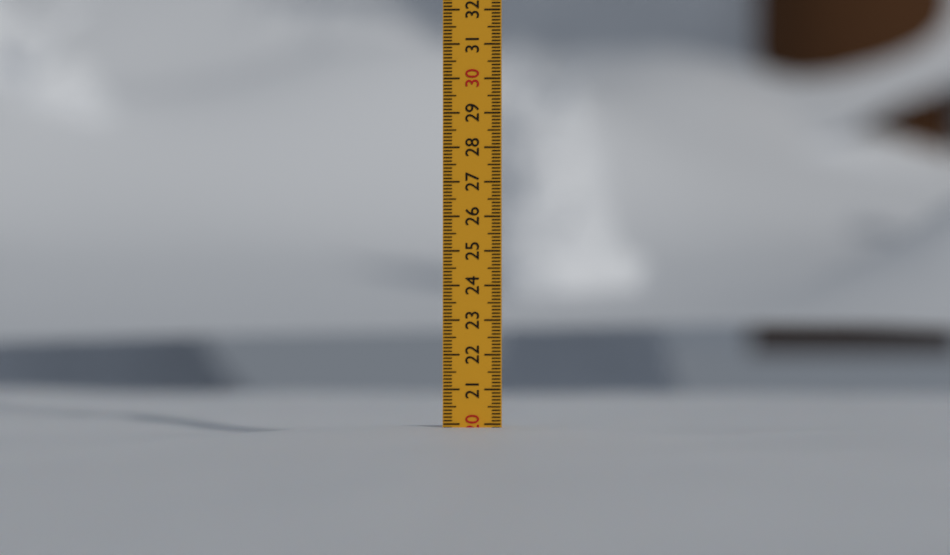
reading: 19.9 (no unit)
